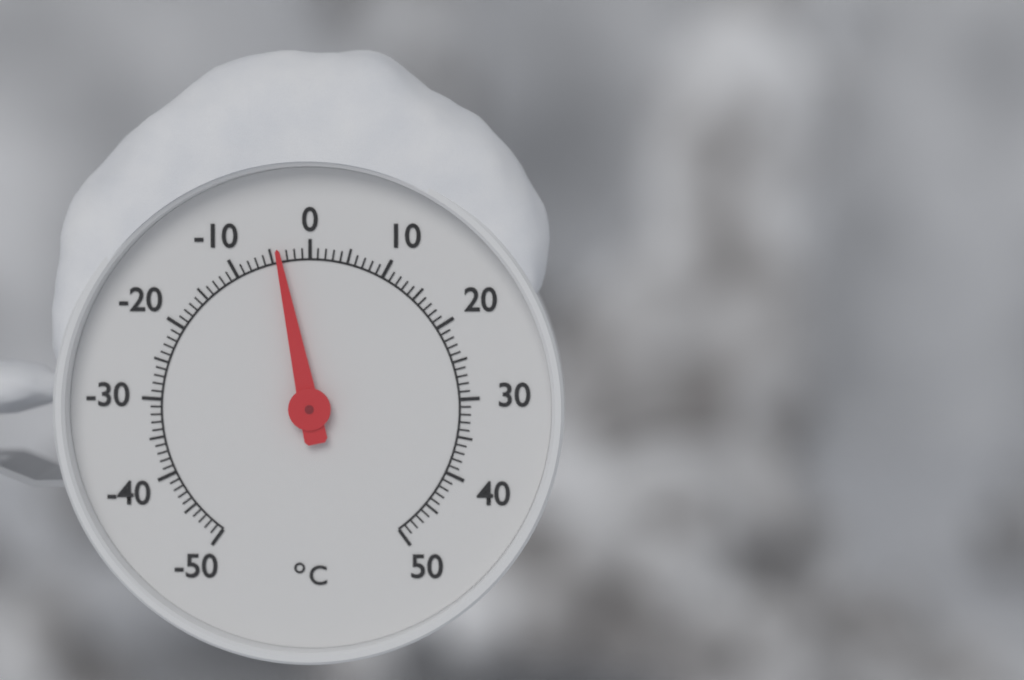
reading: -4 °C
